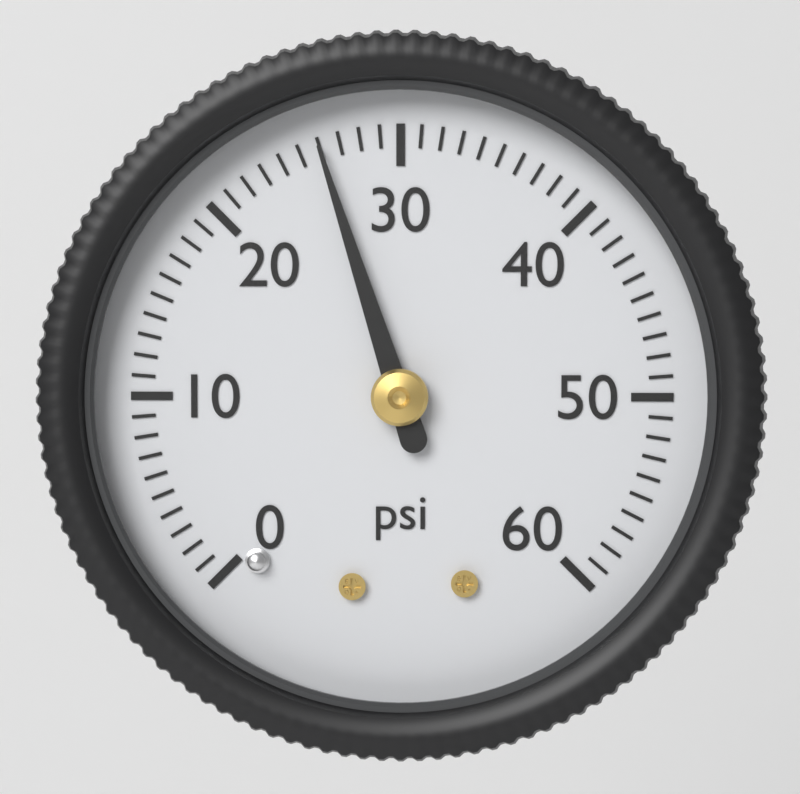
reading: 26 psi
